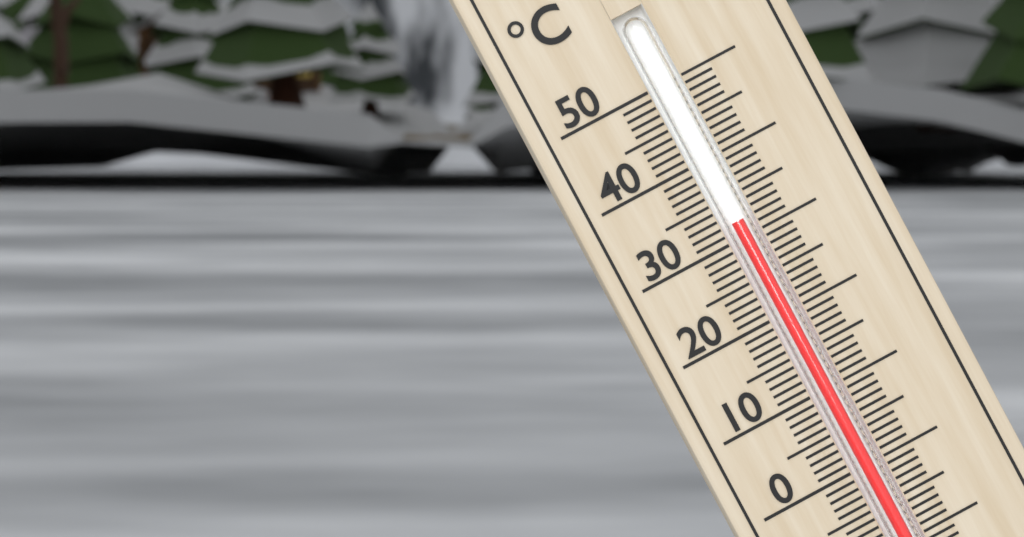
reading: 32 °C
